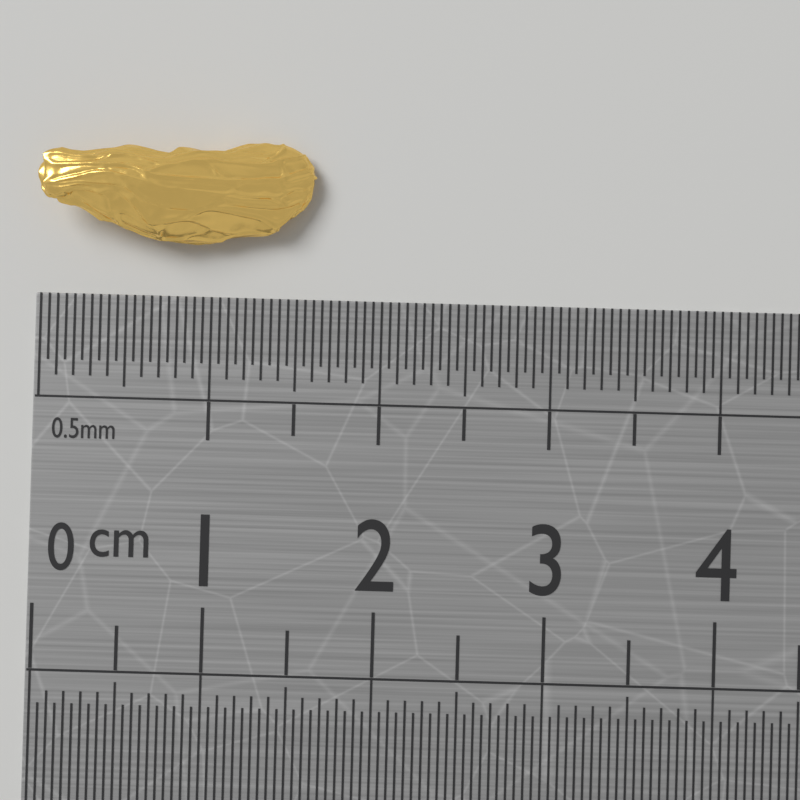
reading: 1.60 cm
